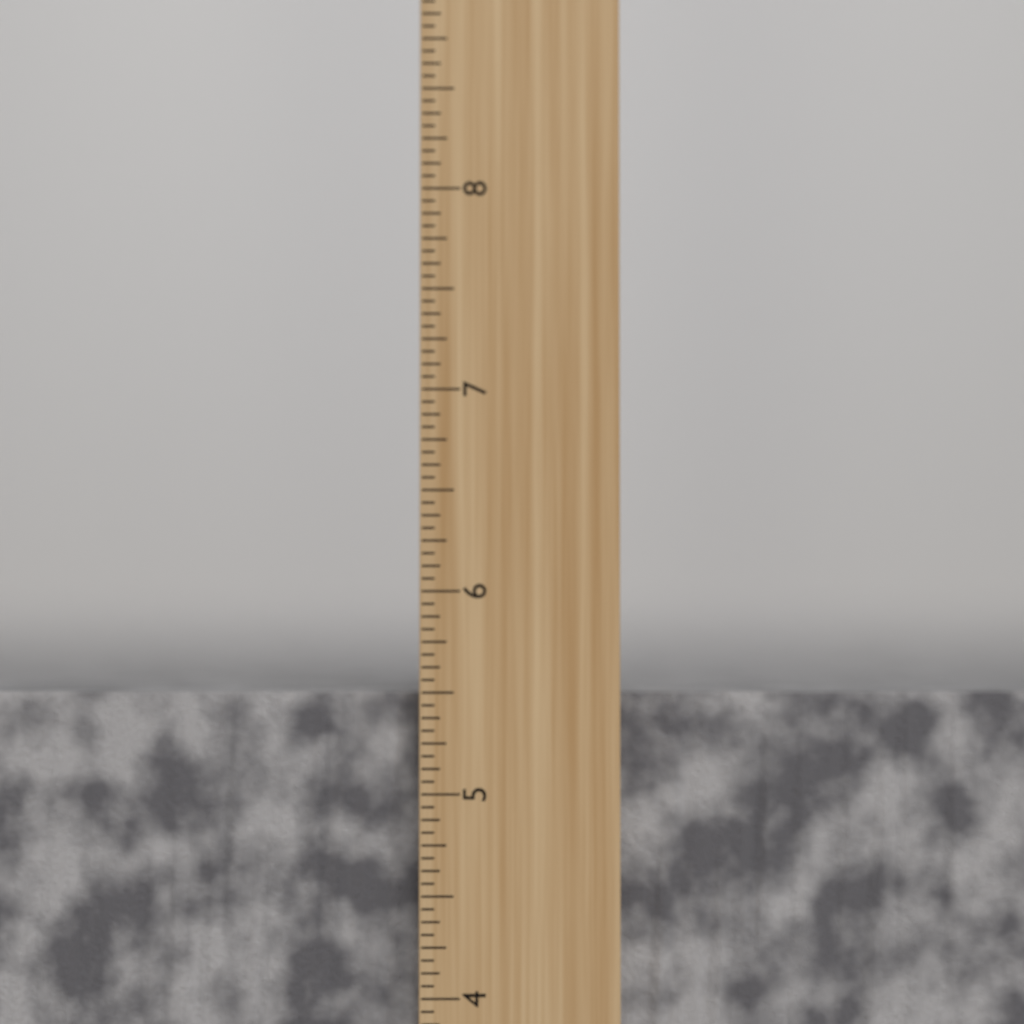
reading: 5.5000 inch
